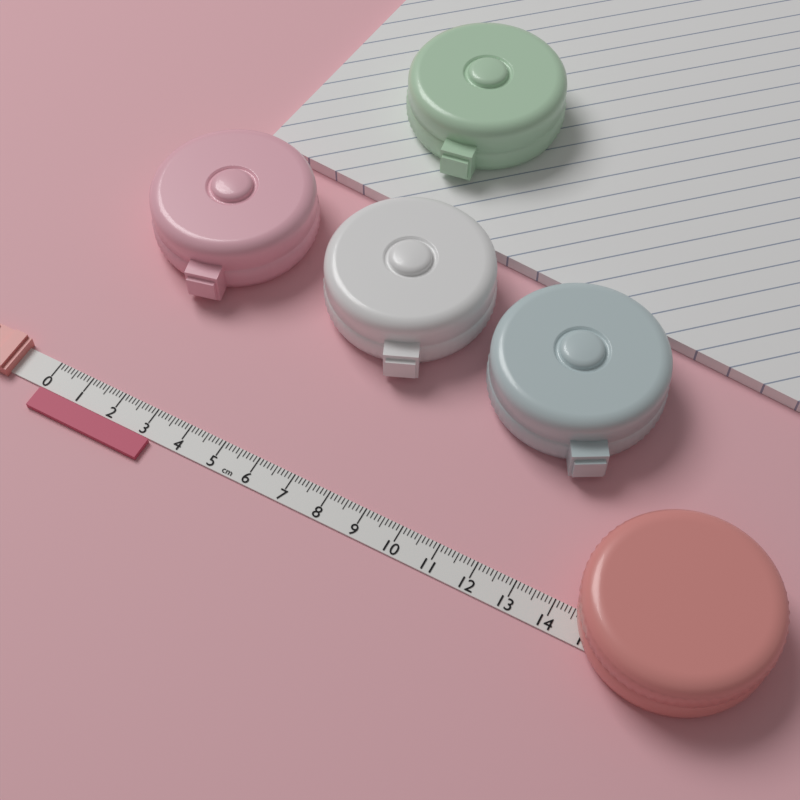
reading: 3.3 cm
